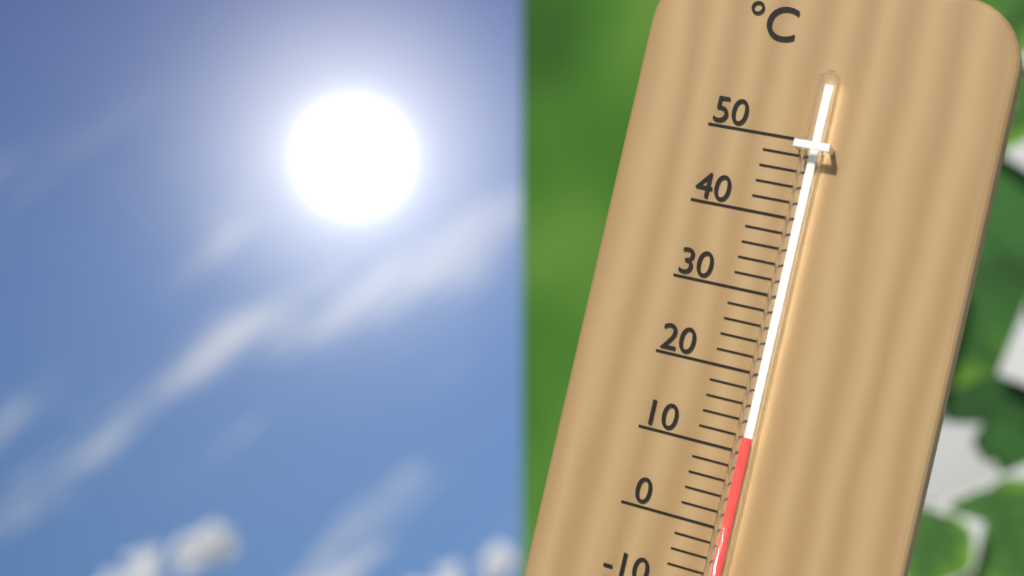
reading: 12 °C
